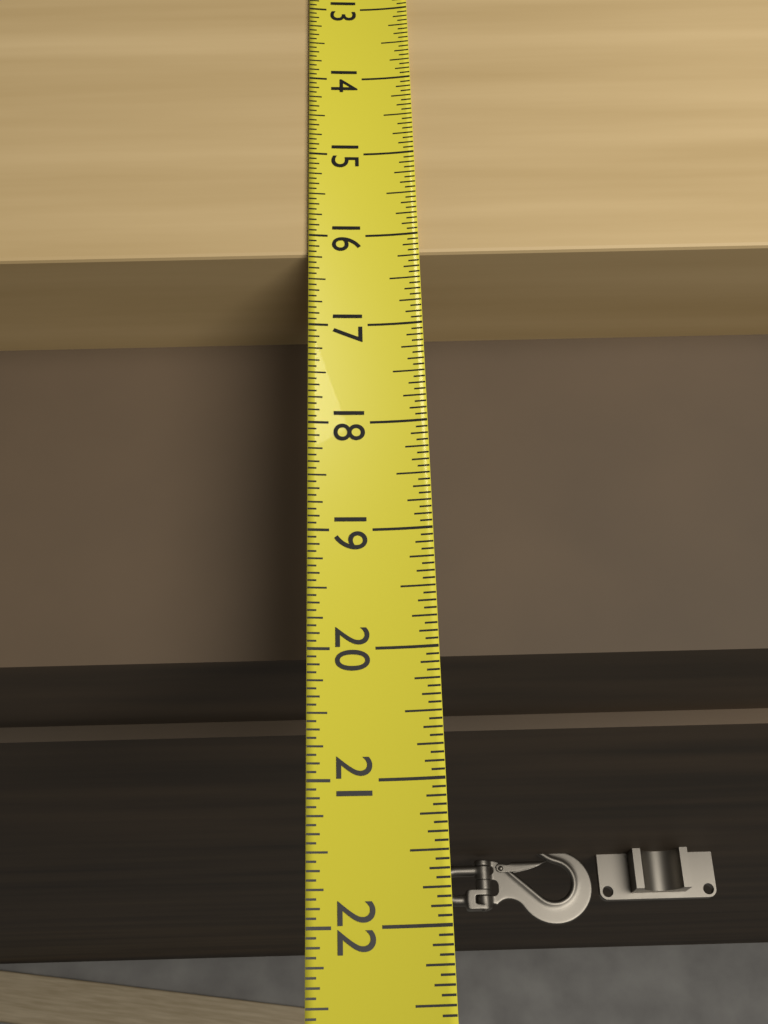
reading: 16.1875 (no unit)
